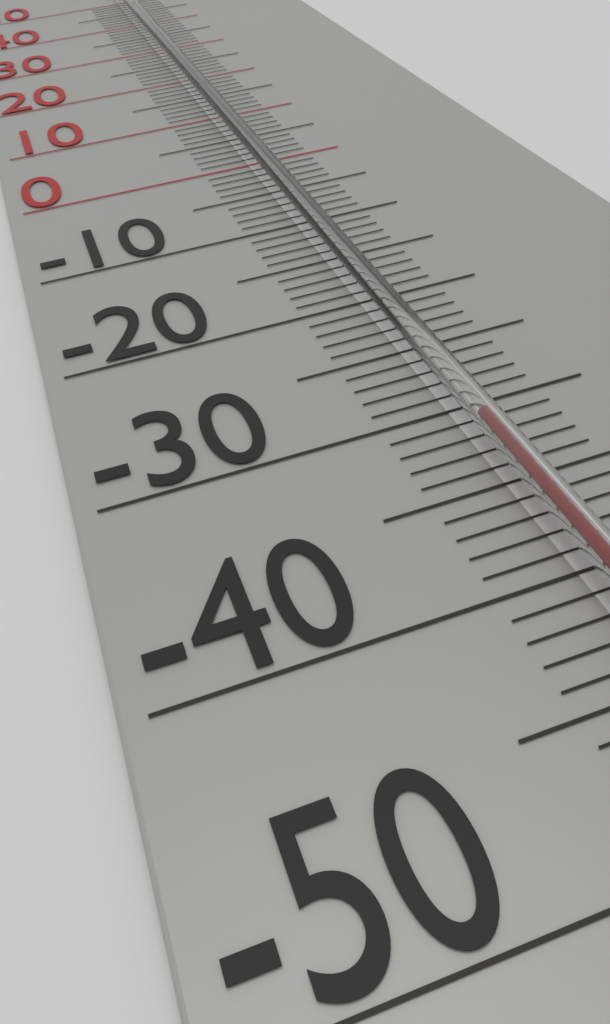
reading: -32 °C
